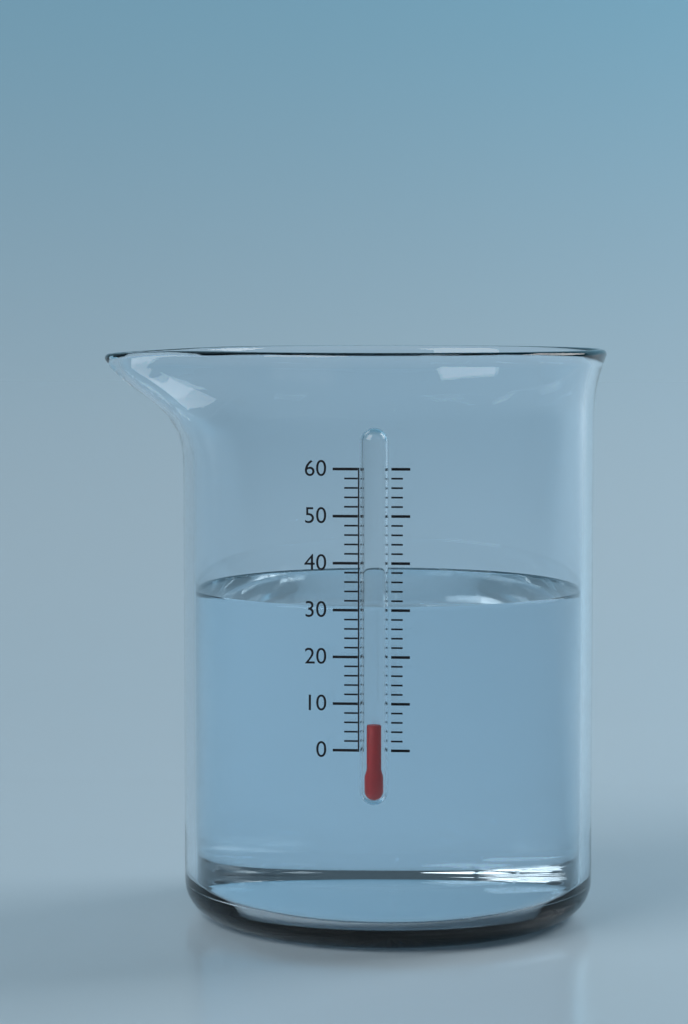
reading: 6 (no unit)
